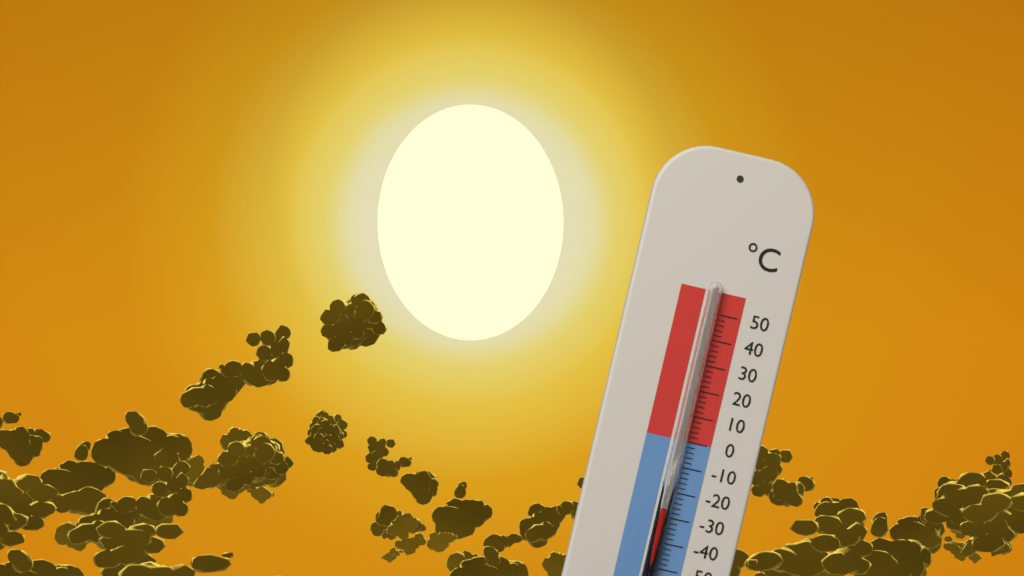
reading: -26 °C
